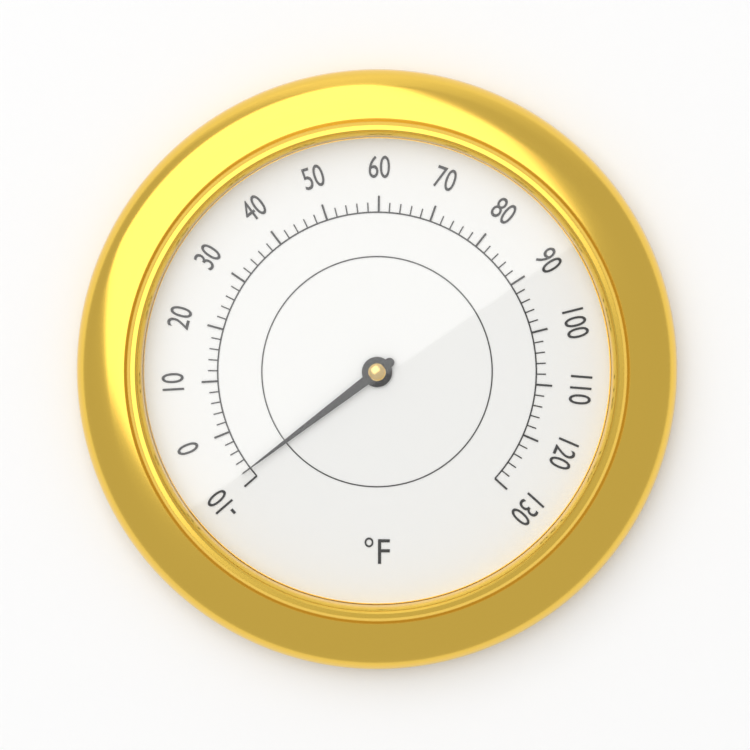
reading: -8 °F
